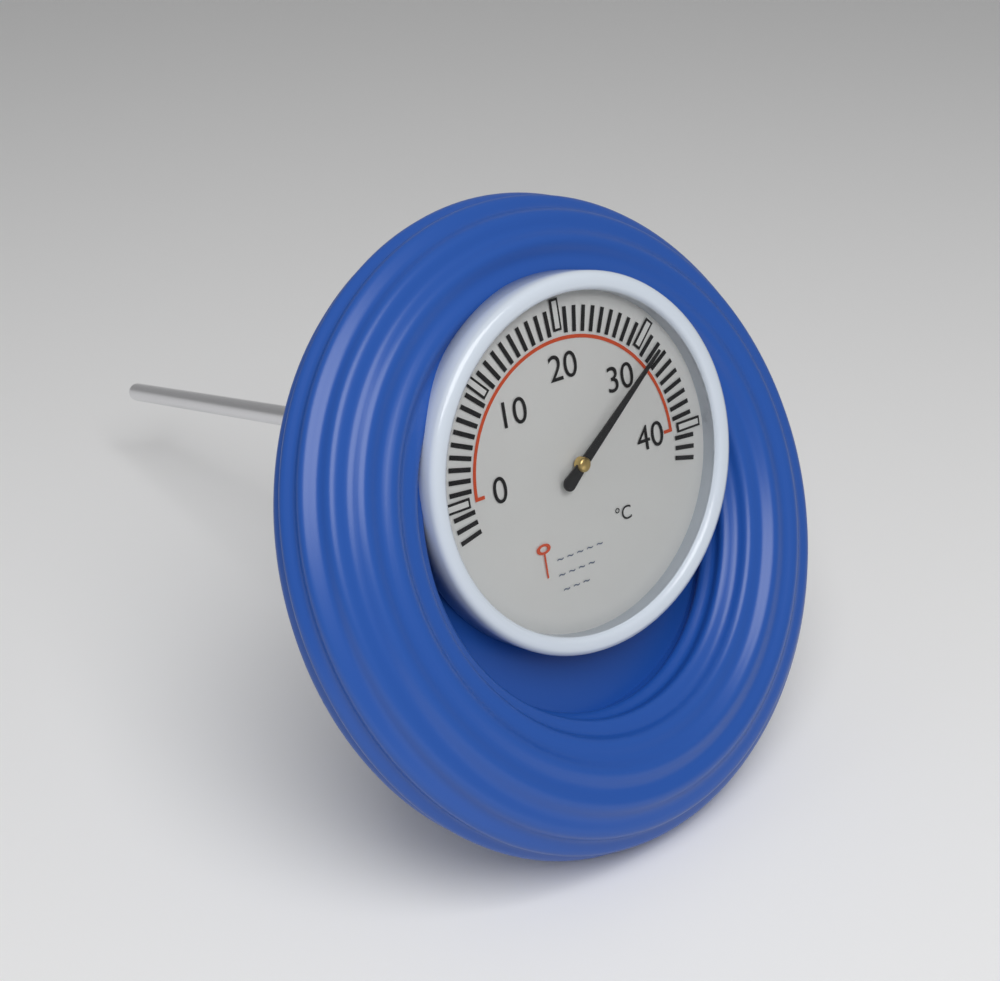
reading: 32 °C
